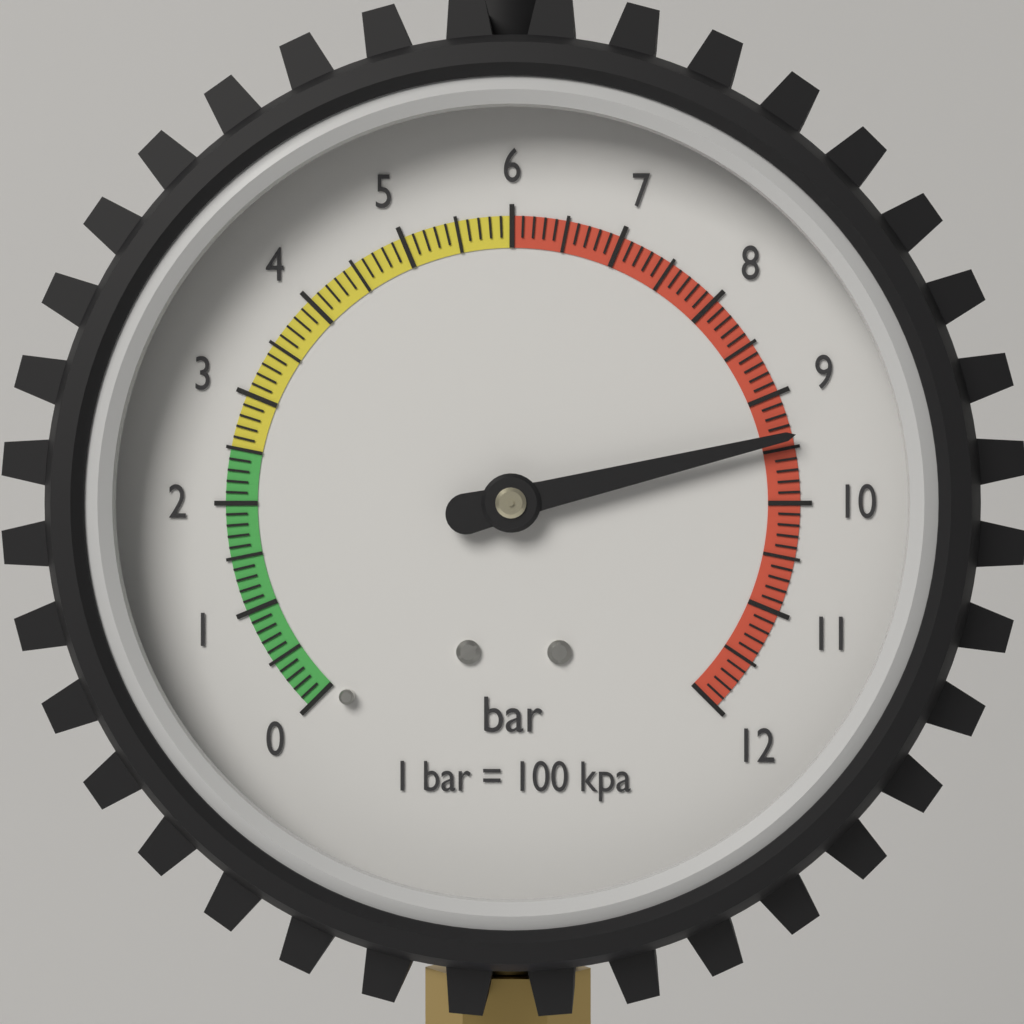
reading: 9.4 bar
